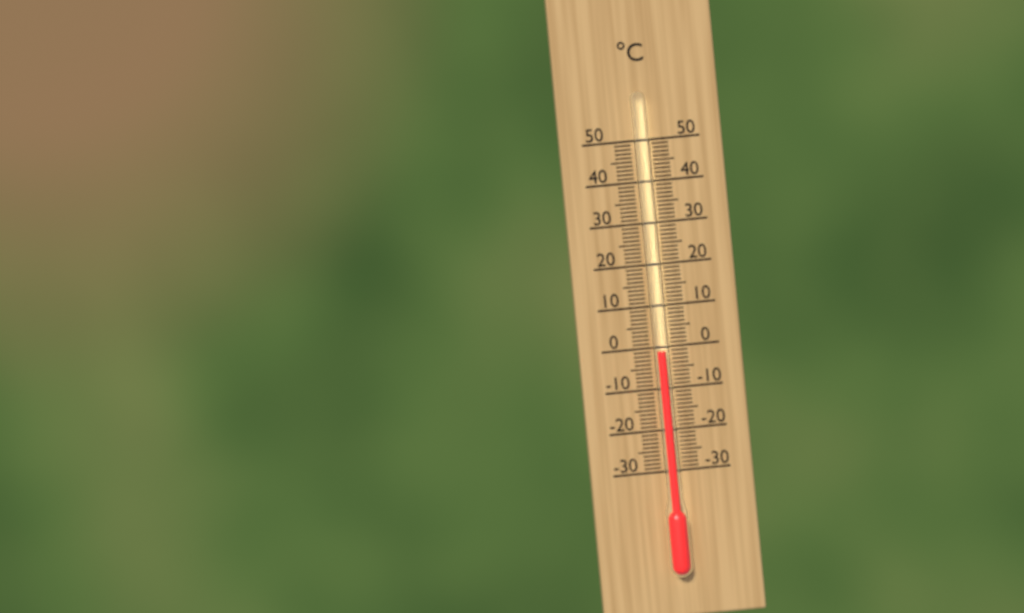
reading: -1 °C
